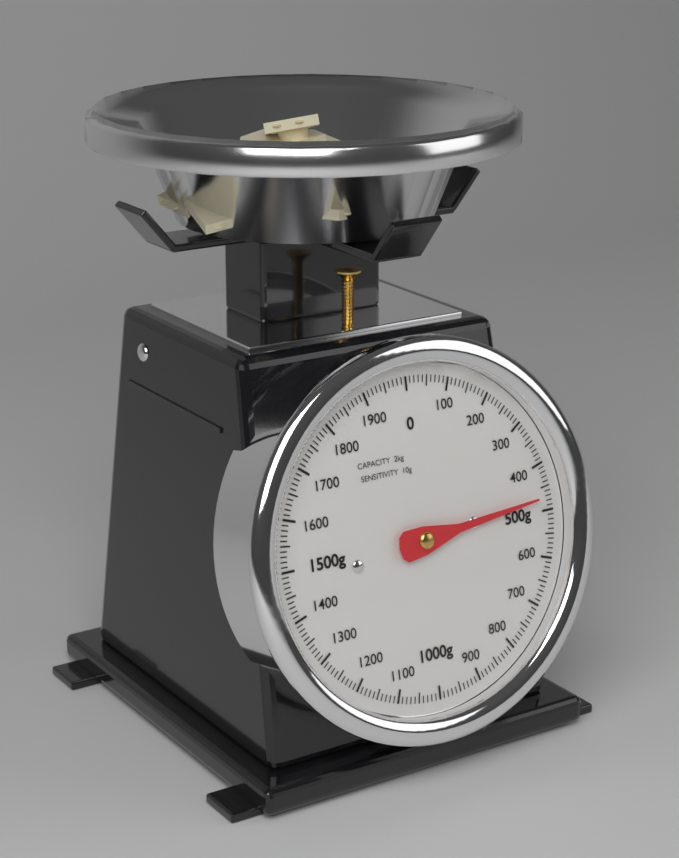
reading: 470 g
